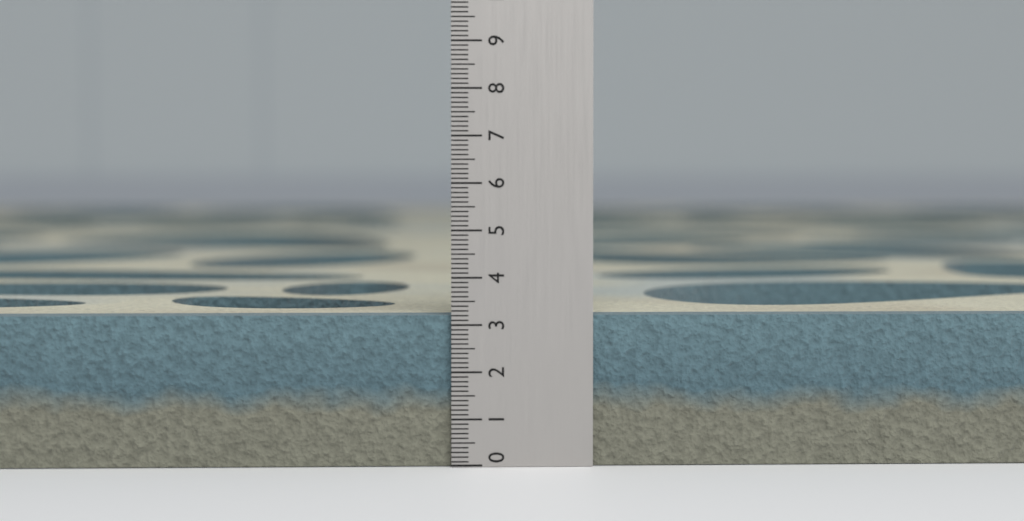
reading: 3.2 (no unit)
